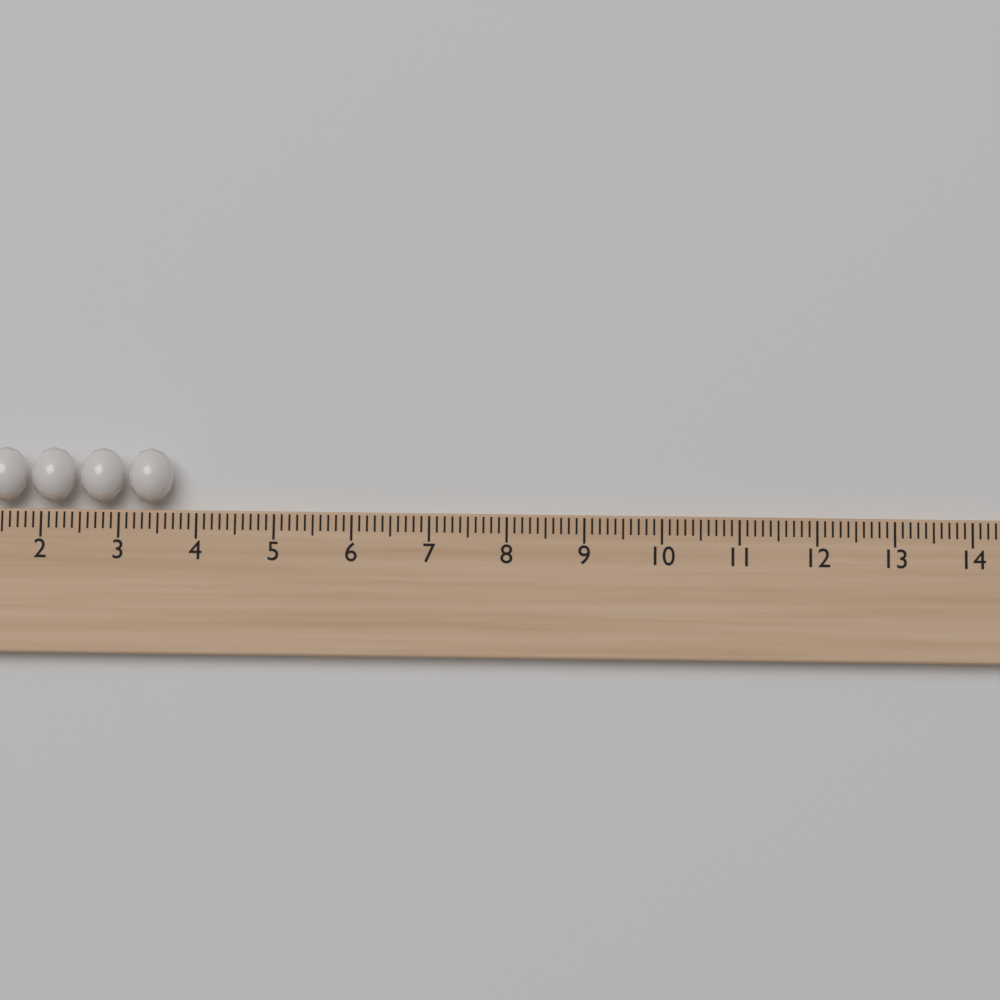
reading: 3.7 (no unit)
